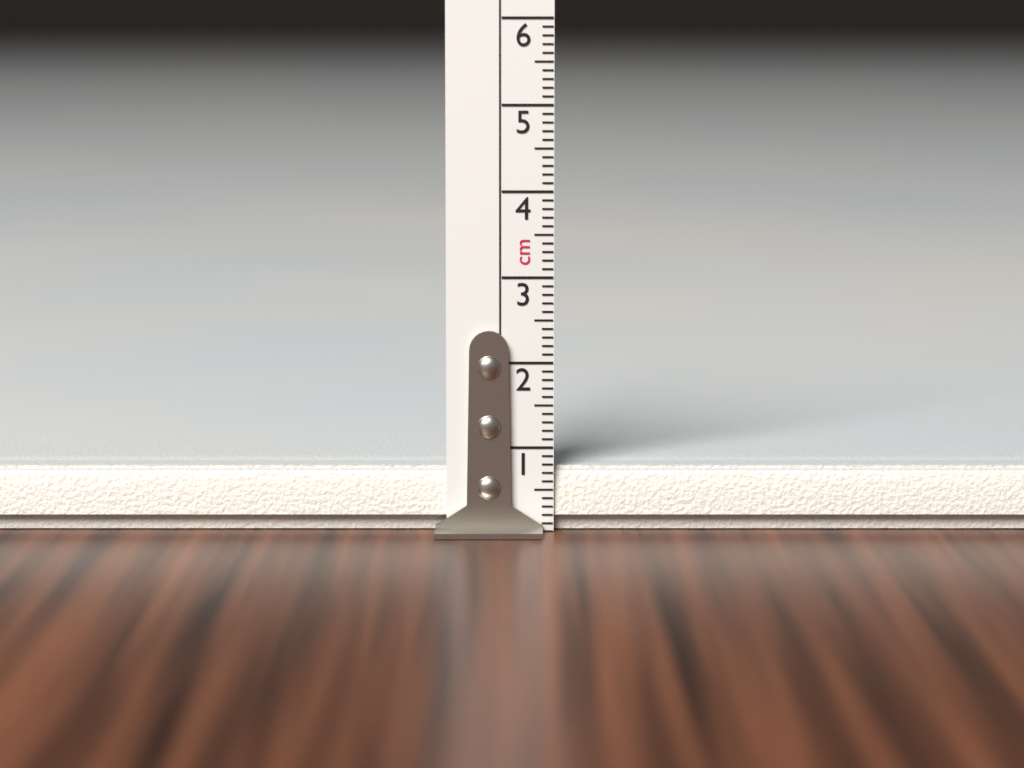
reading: 0.8 cm
